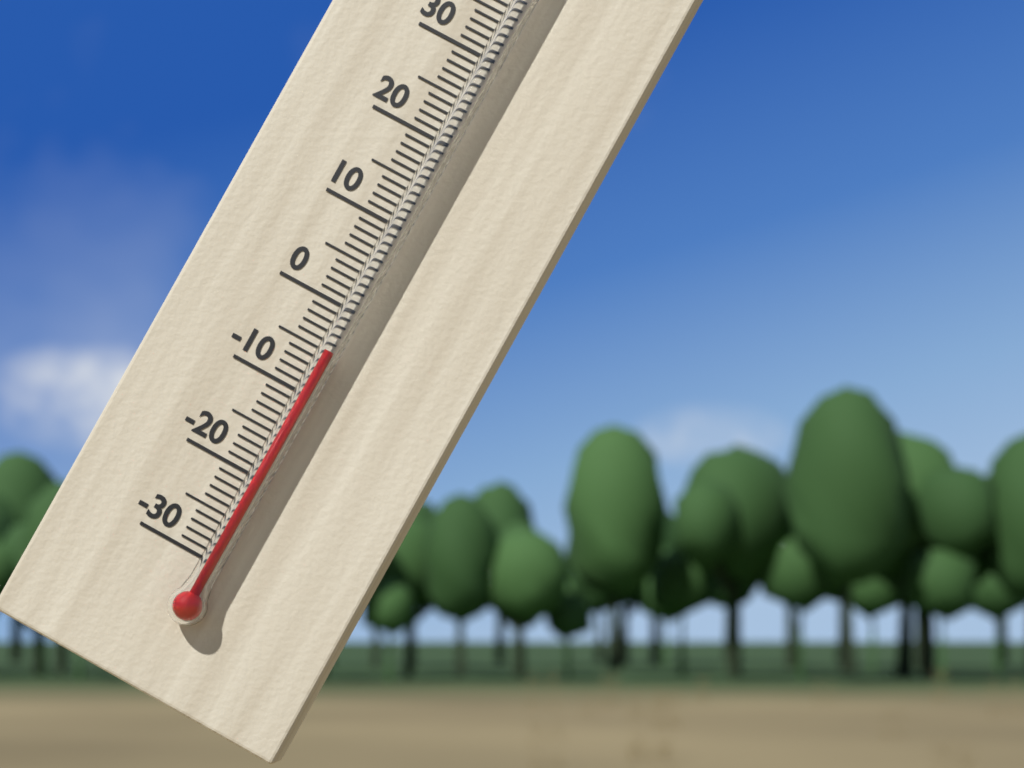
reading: -5 °C
